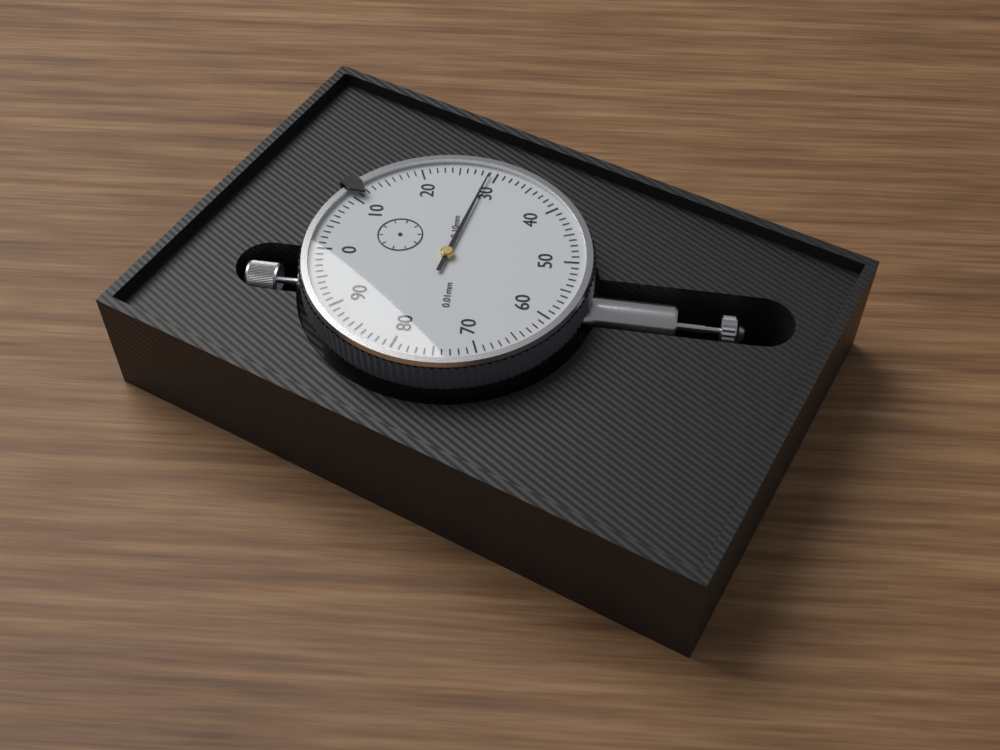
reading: 0.29 mm
